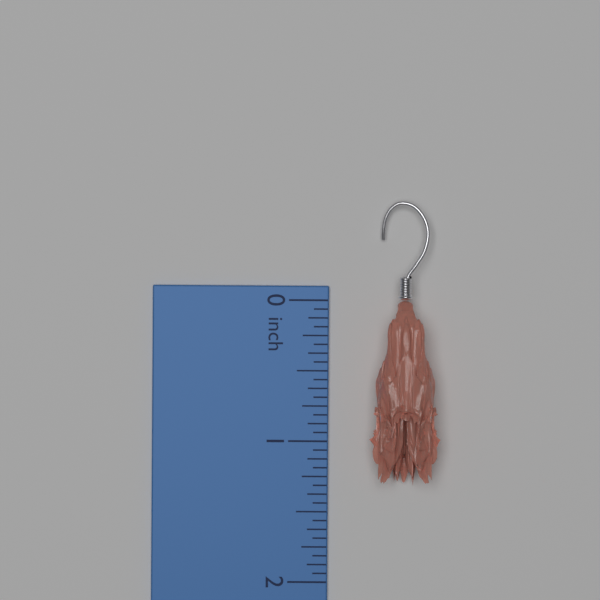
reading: 1.3125 inch
